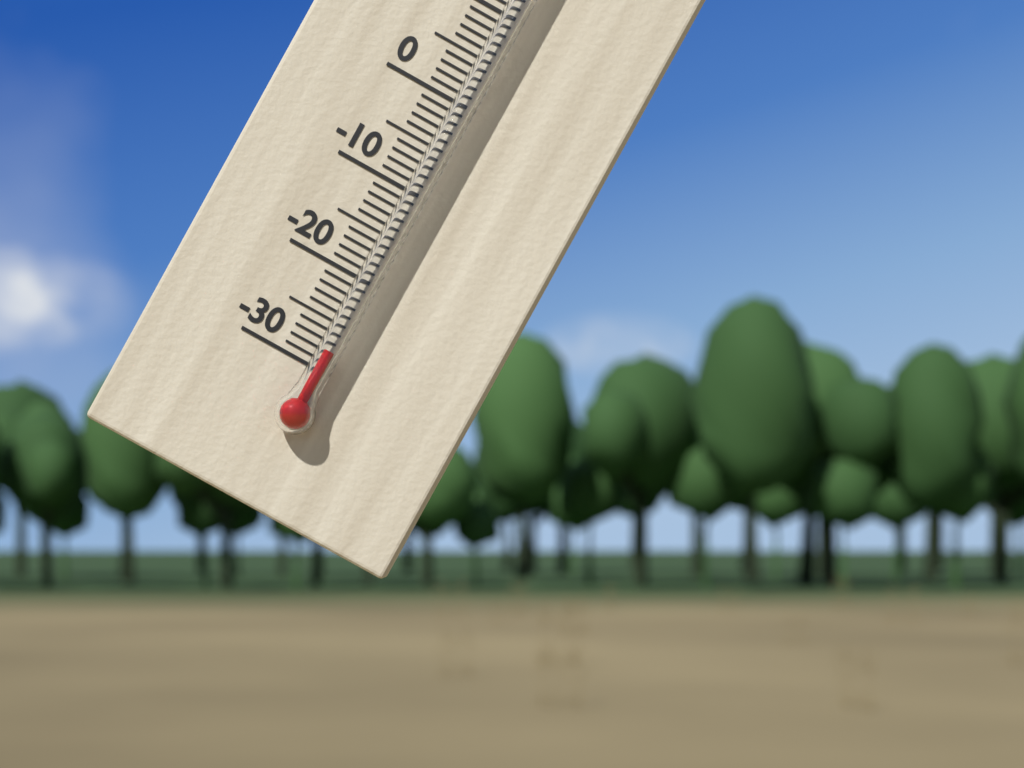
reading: -28 °C
